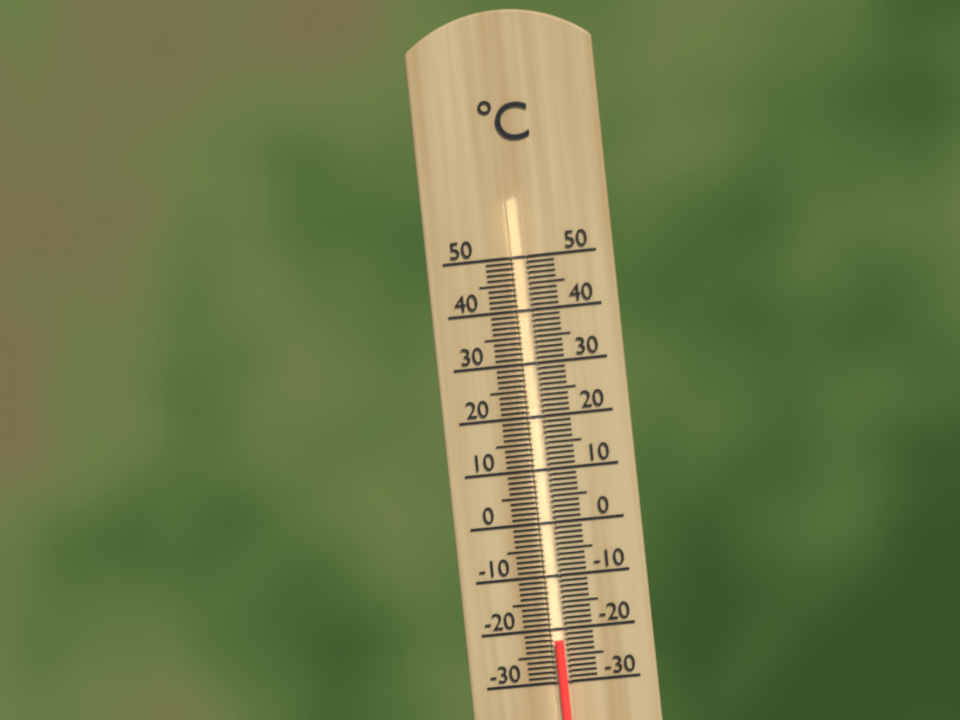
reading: -22 °C
